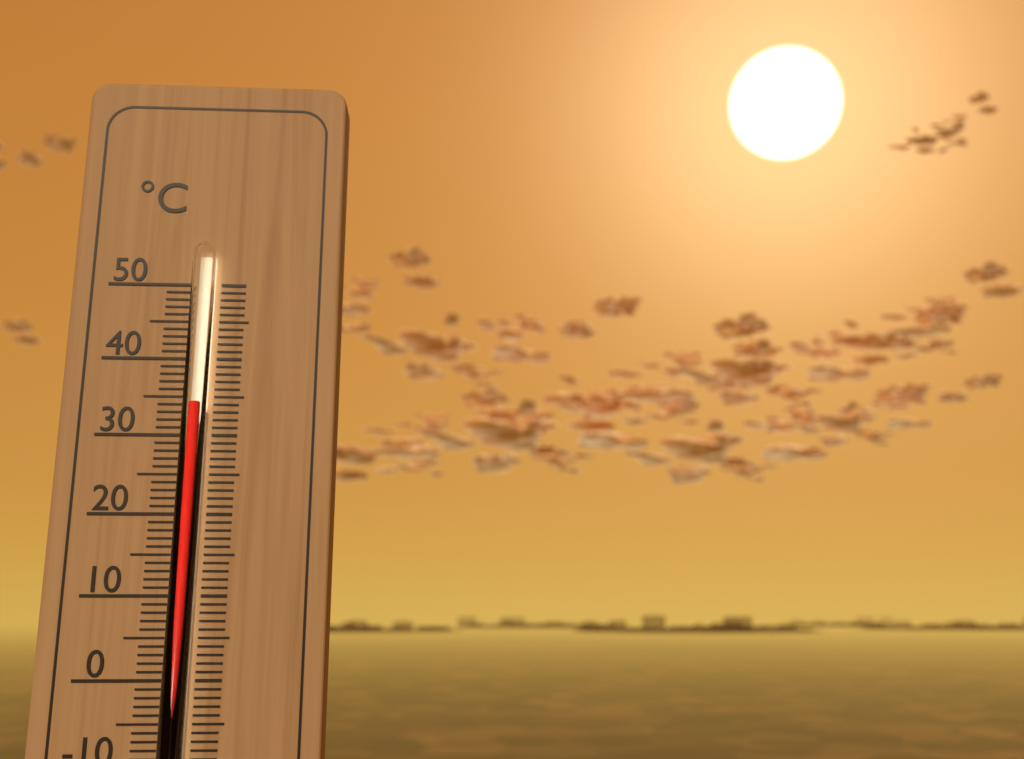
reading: 34 °C
